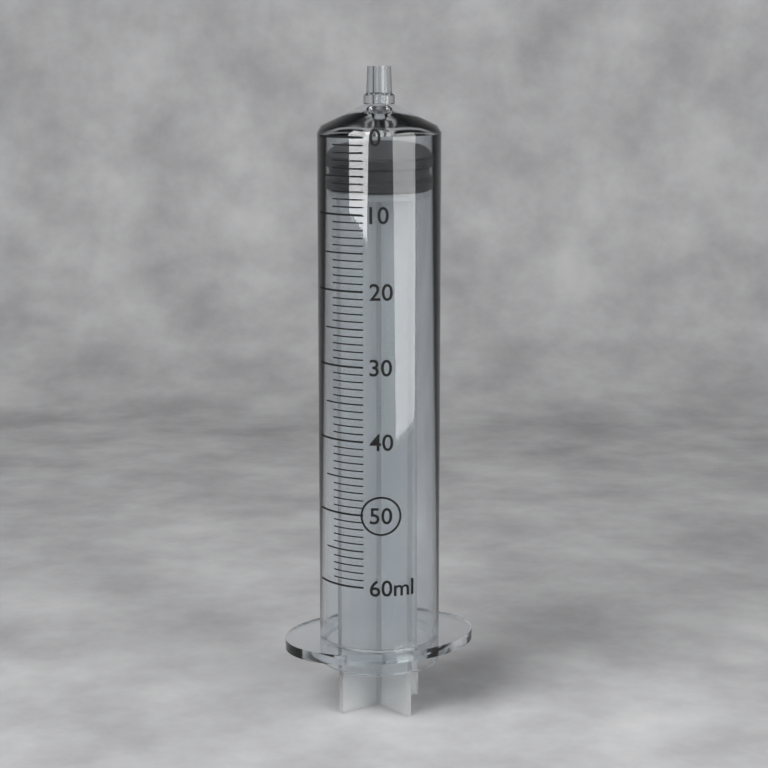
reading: 3 ml
